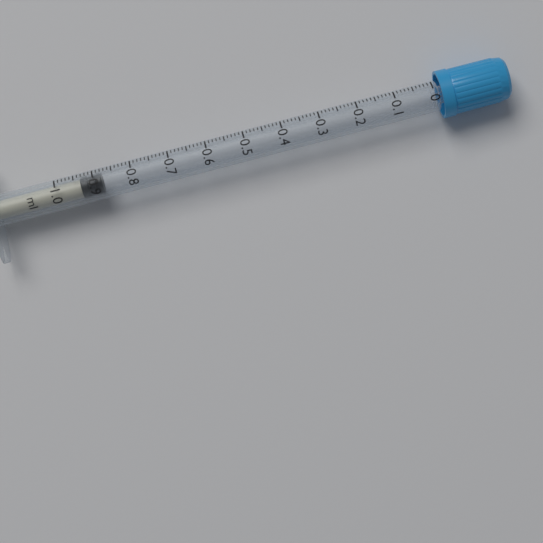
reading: 0.88 ml
